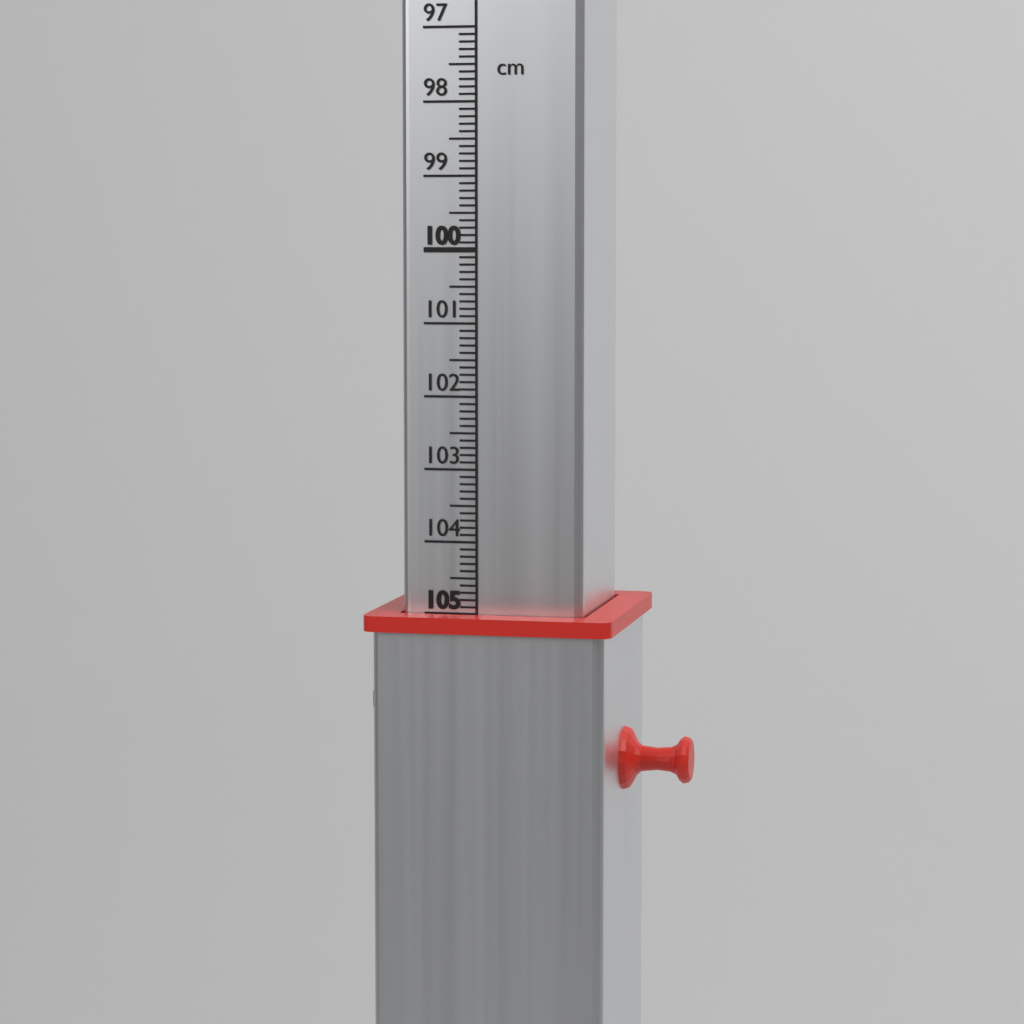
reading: 105.0 cm
